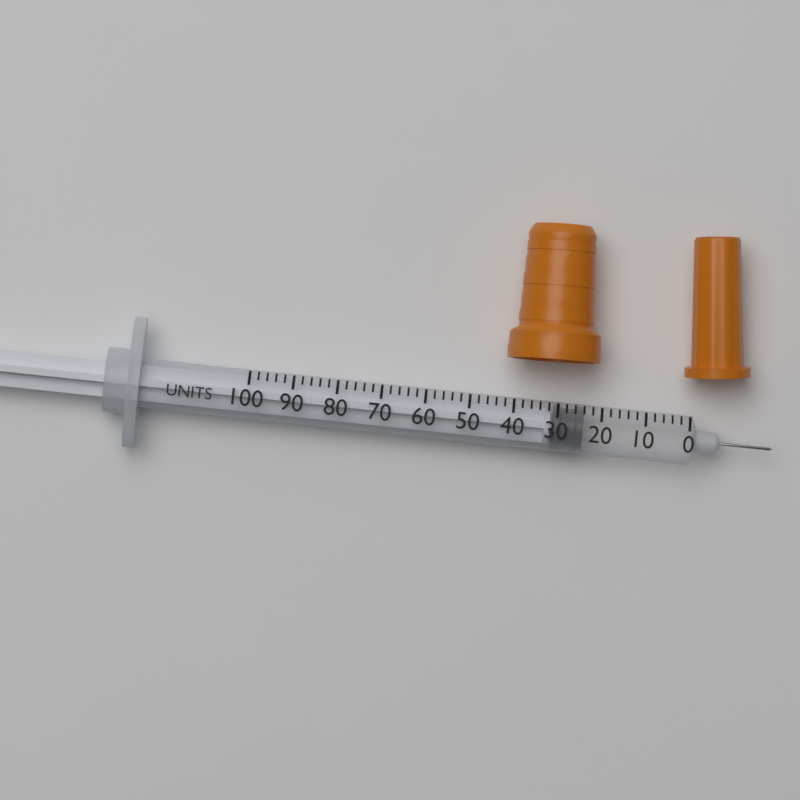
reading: 24 units
